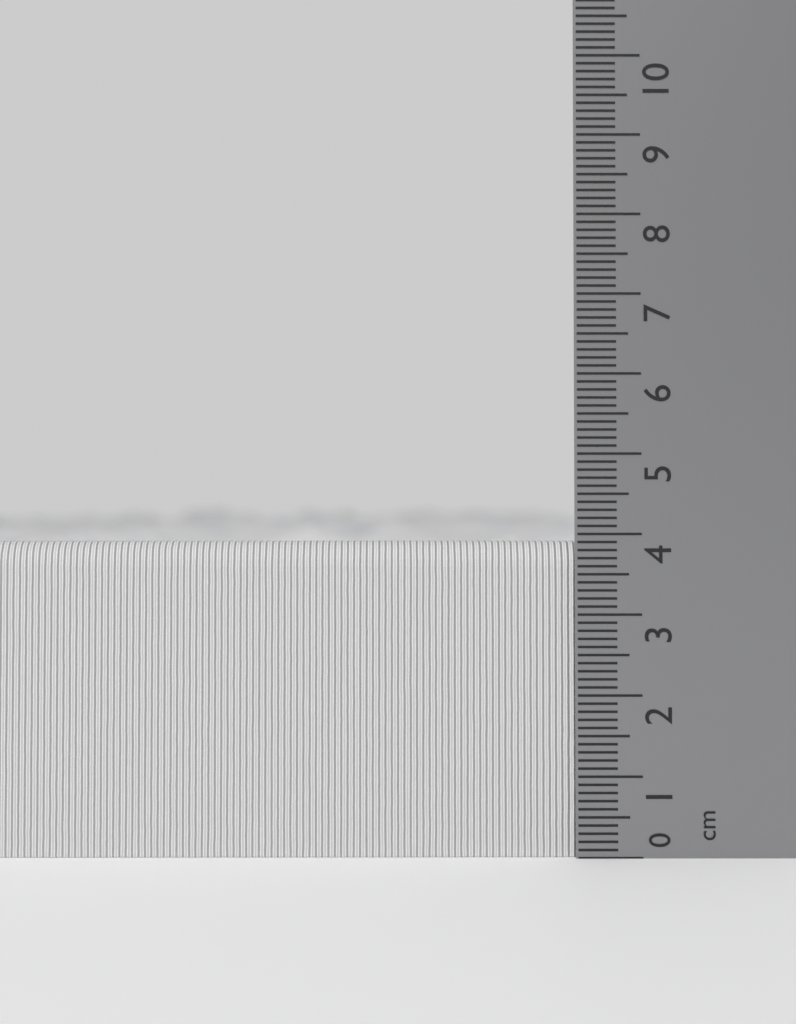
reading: 3.9 cm
